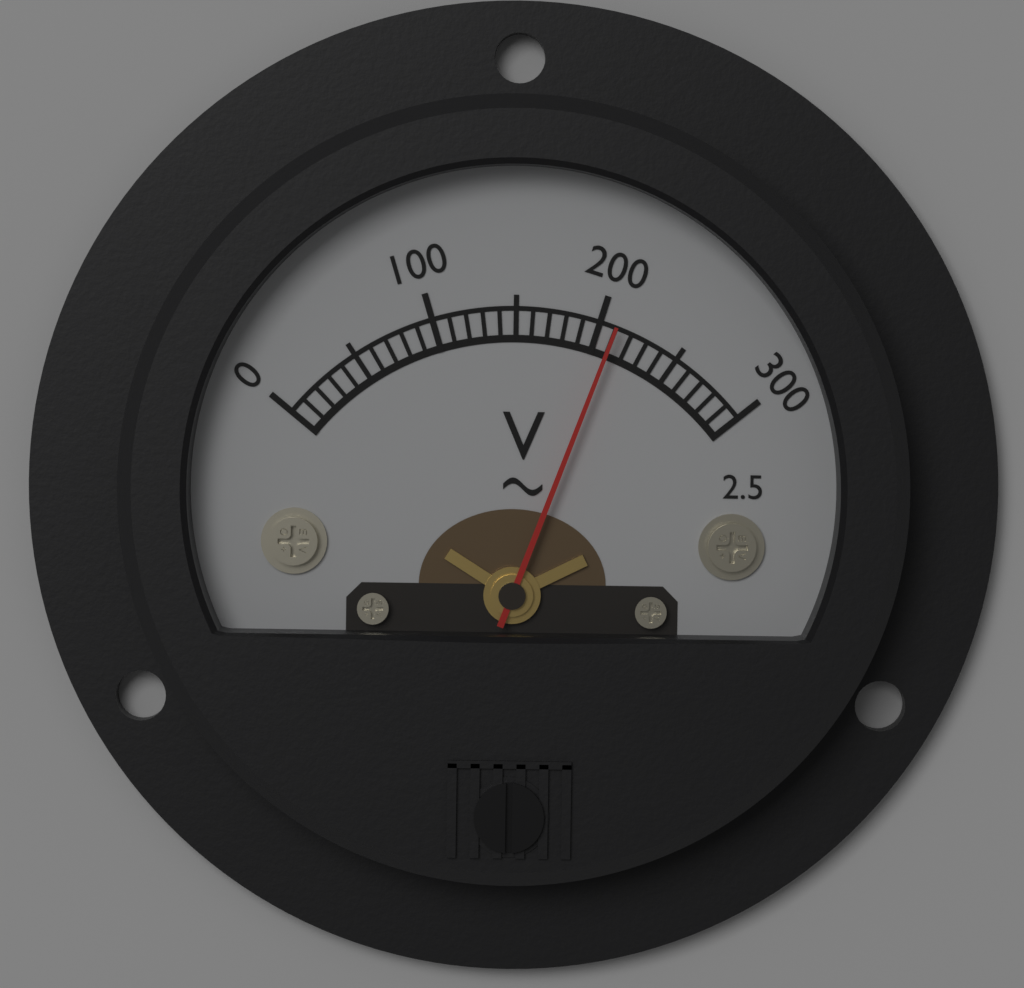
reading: 210 V
